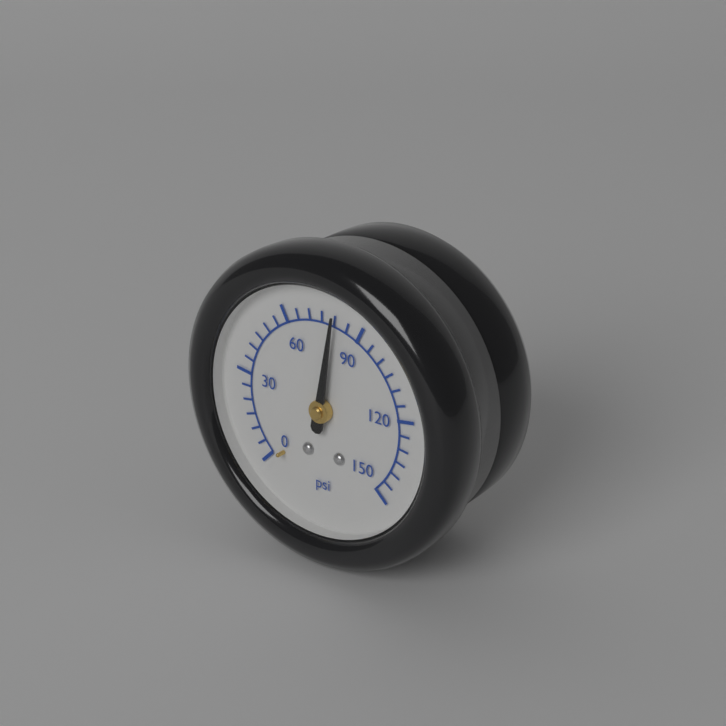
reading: 80 psi
